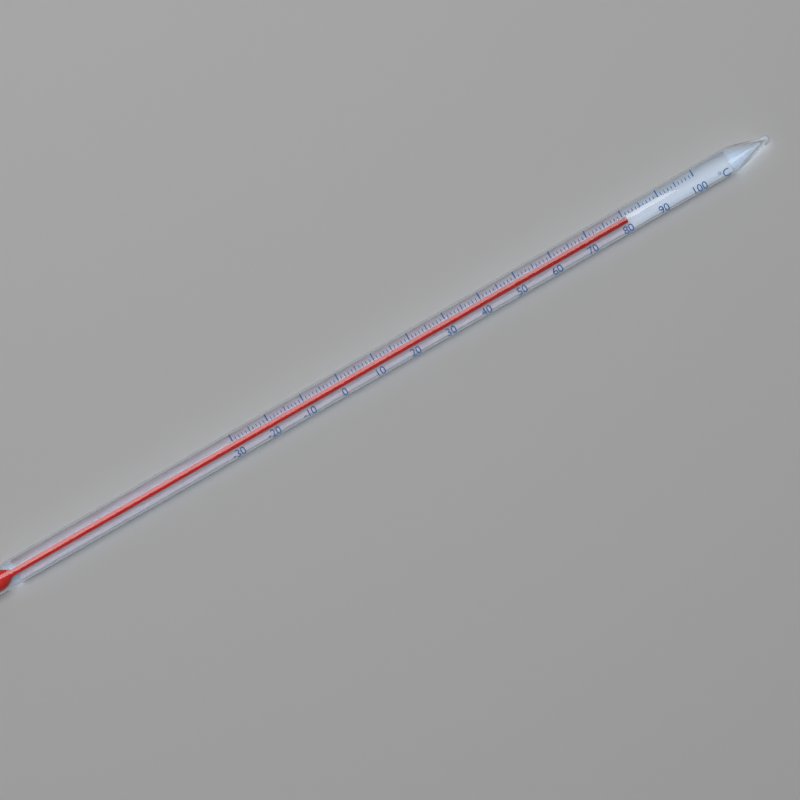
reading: 81 °C
